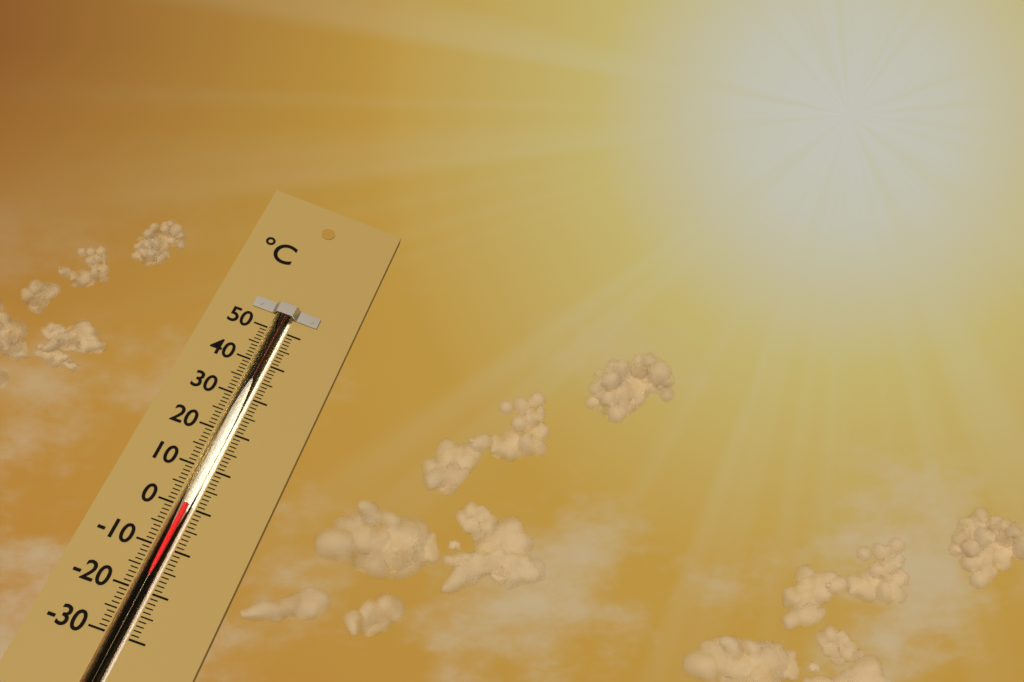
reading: 1 °C
